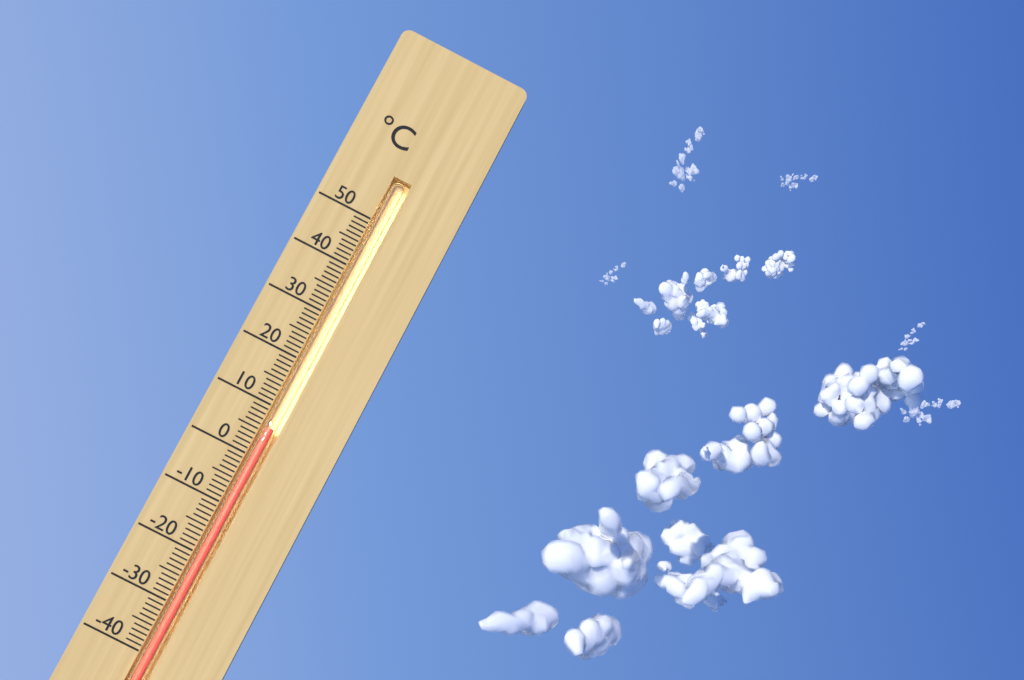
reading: 6 °C
